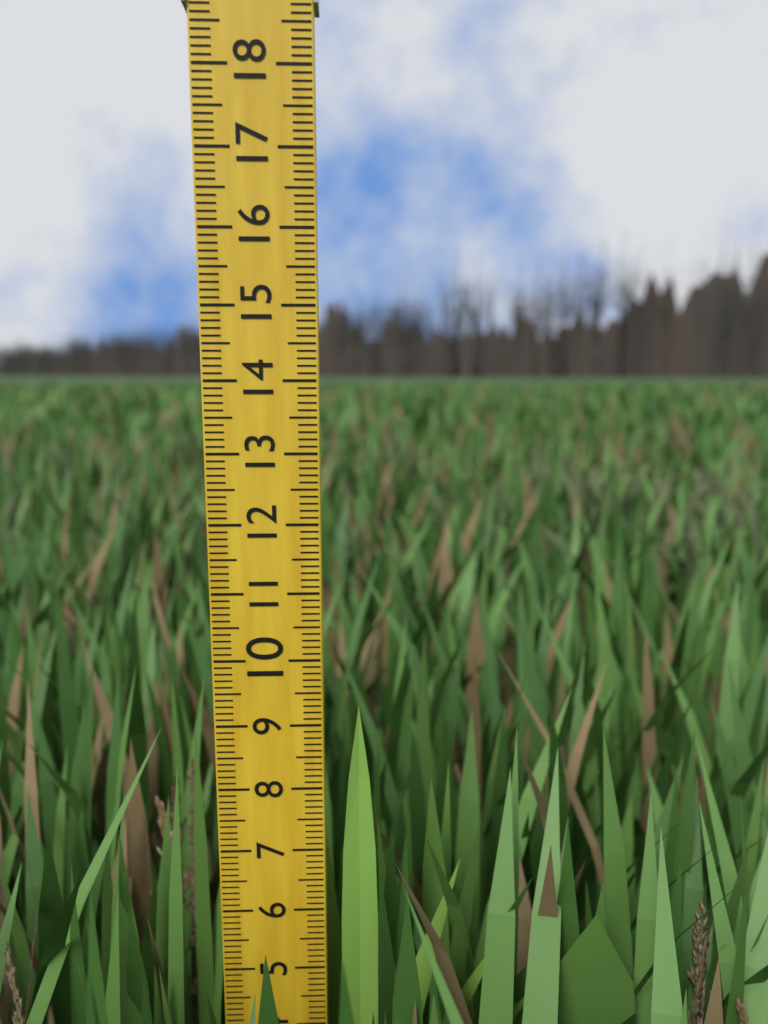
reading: 9.3 (no unit)
